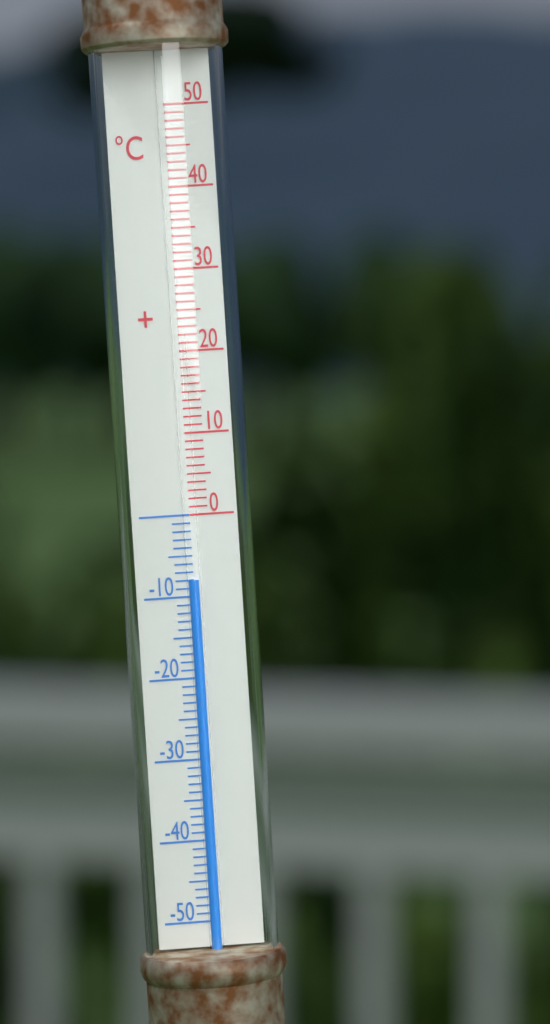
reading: -8 °C
